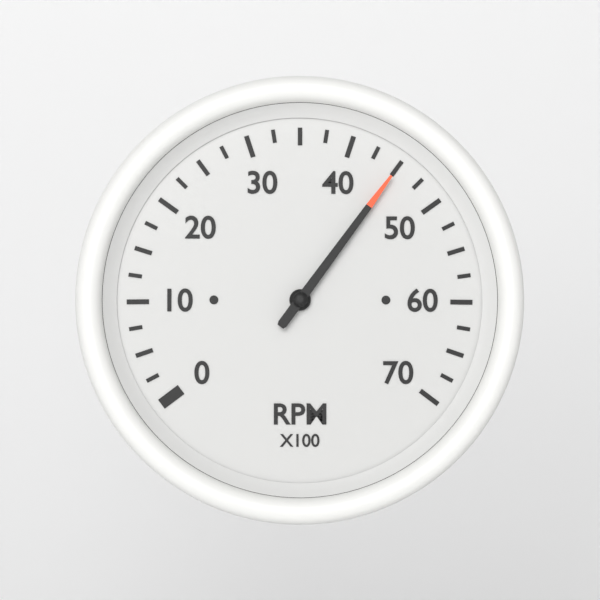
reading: 45.0 RPM x100
